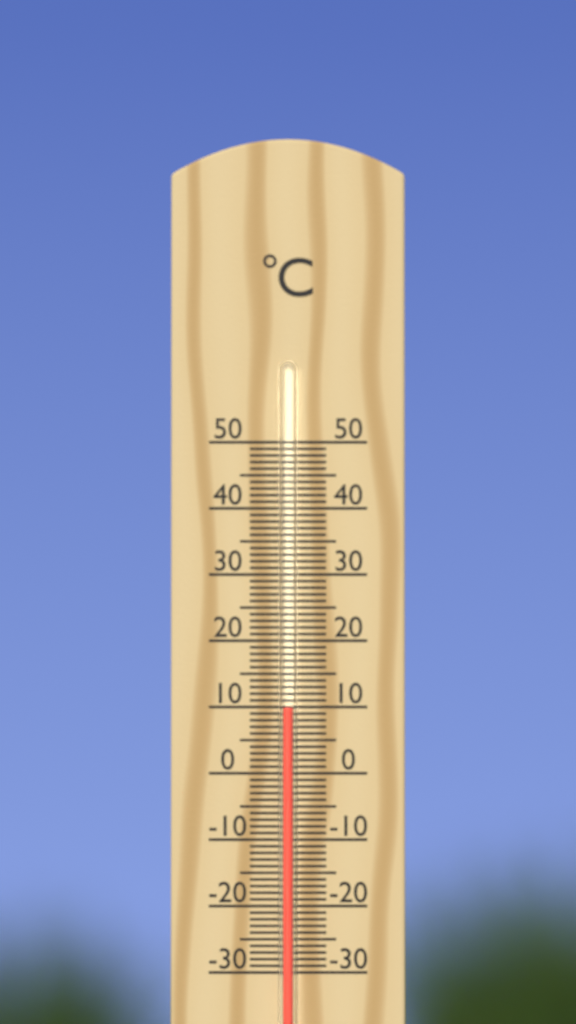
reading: 10 °C
